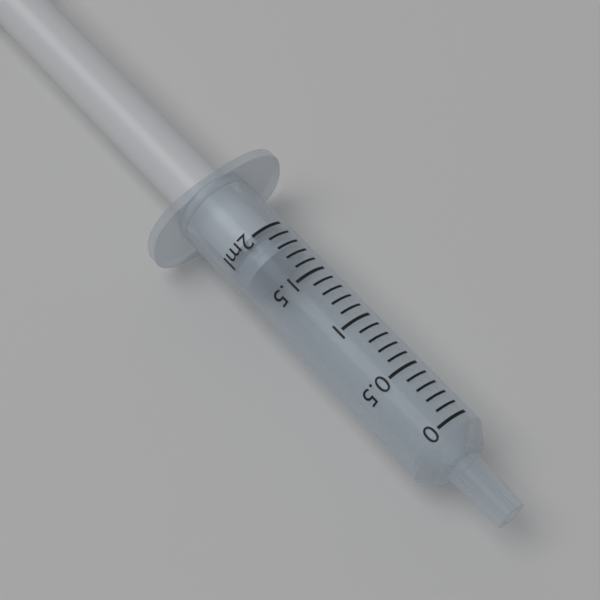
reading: 1.8 ml
